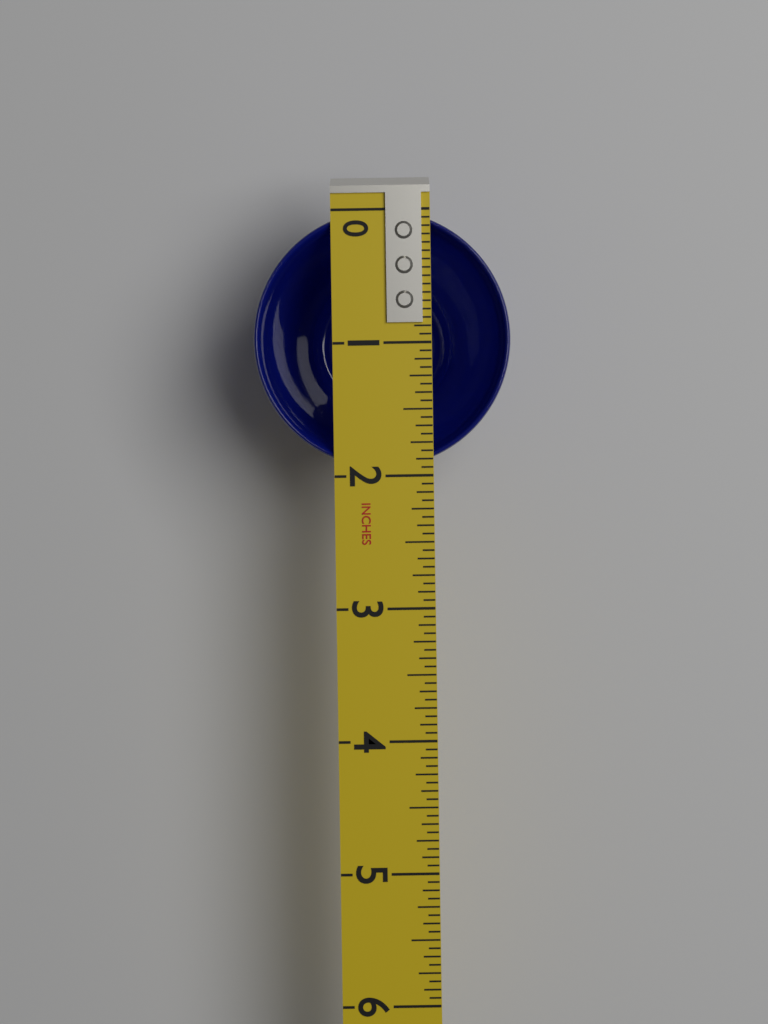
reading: 1.9375 in
